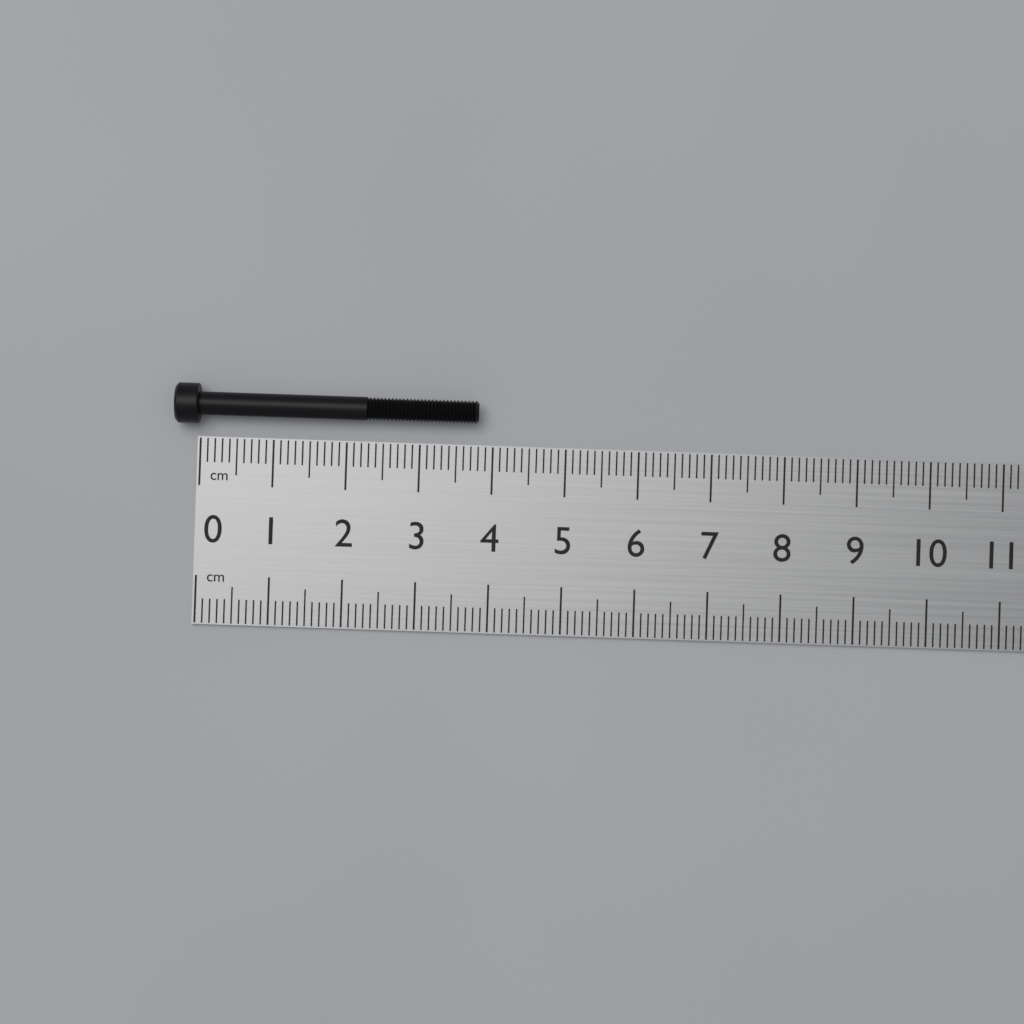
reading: 3.8 cm
